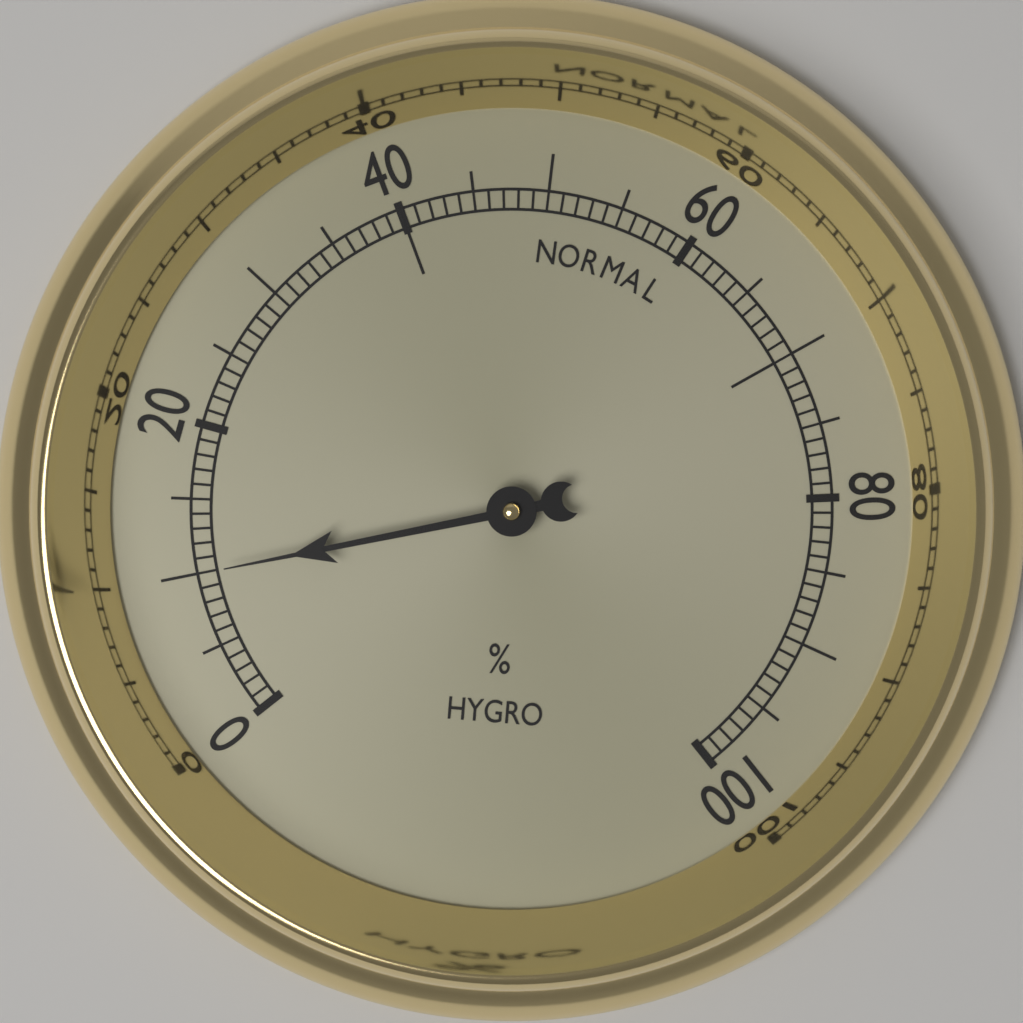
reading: 10 %
